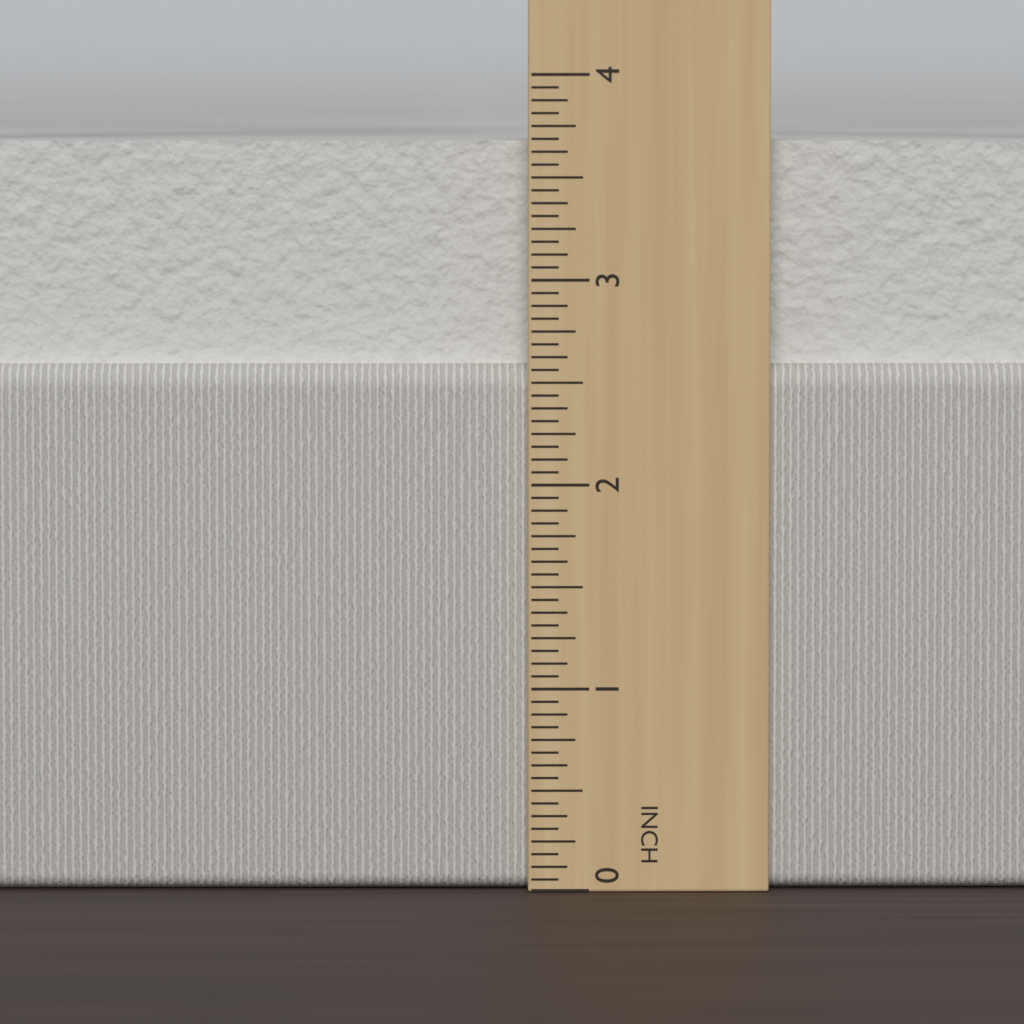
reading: 3.6875 in
